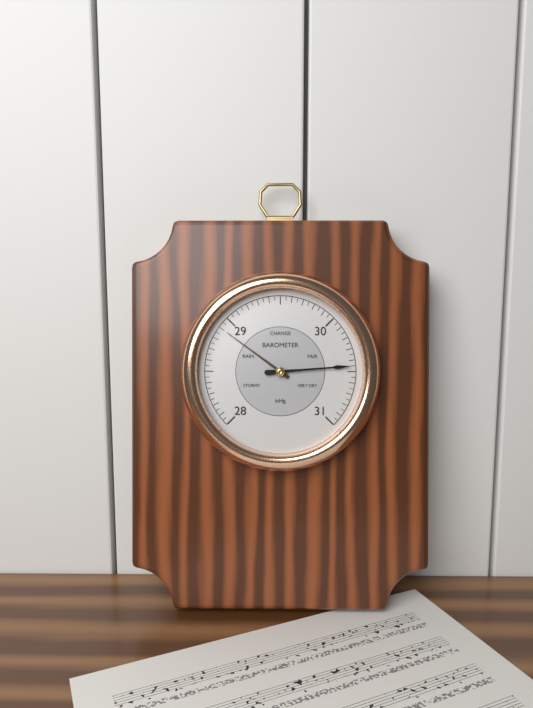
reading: 30.45 inHg
